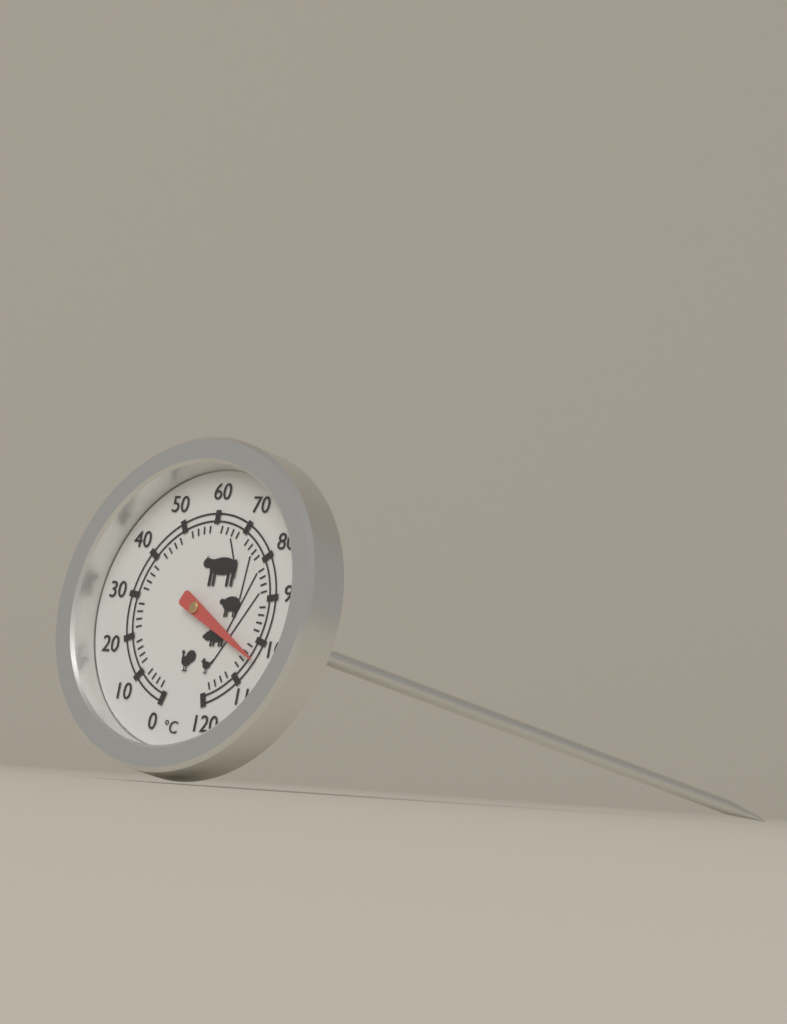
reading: 104 °C
